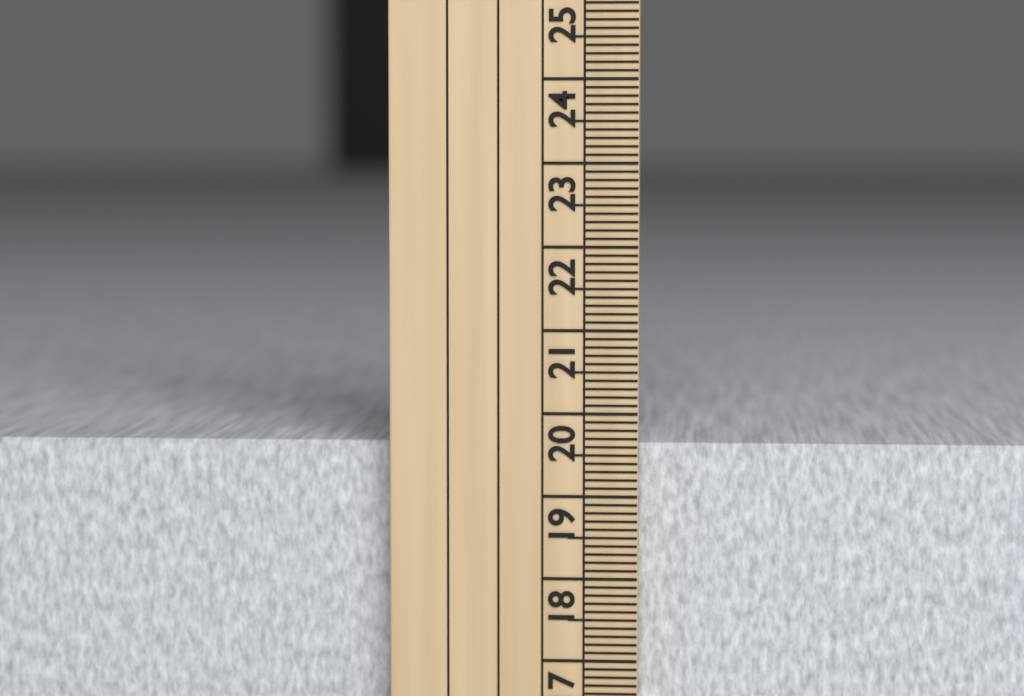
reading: 19.6 cm
